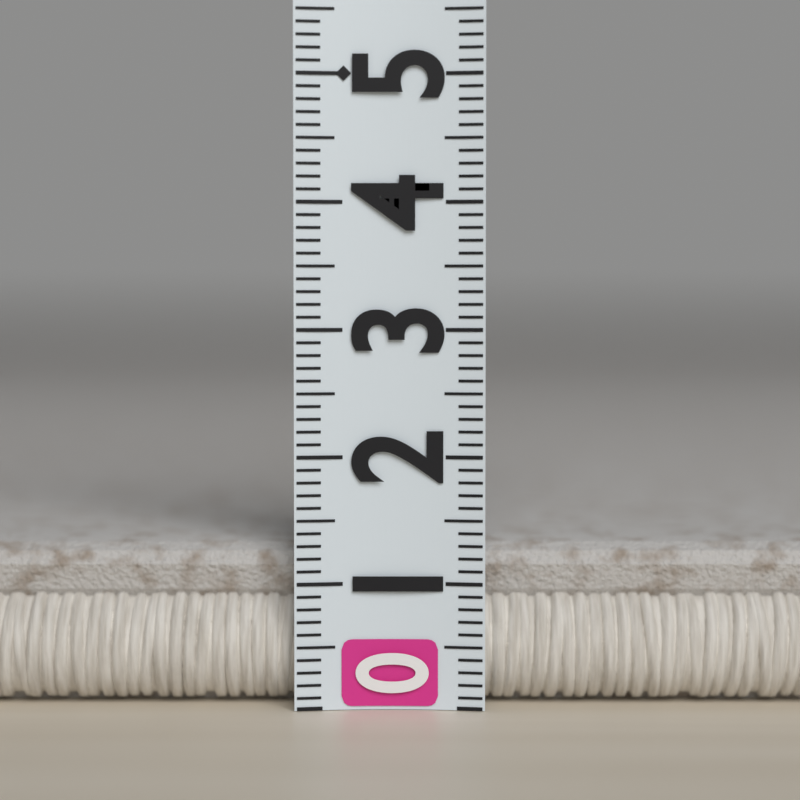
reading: 1.3 (no unit)
